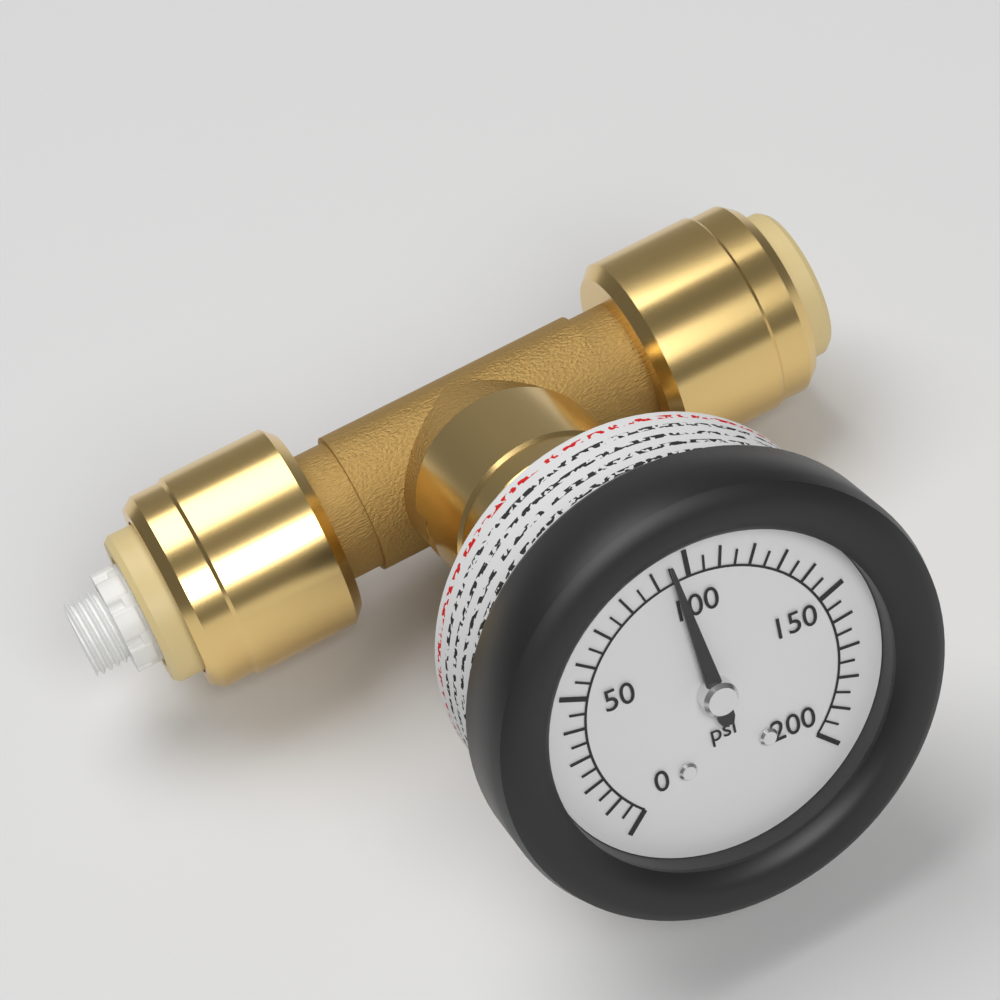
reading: 95 psi
